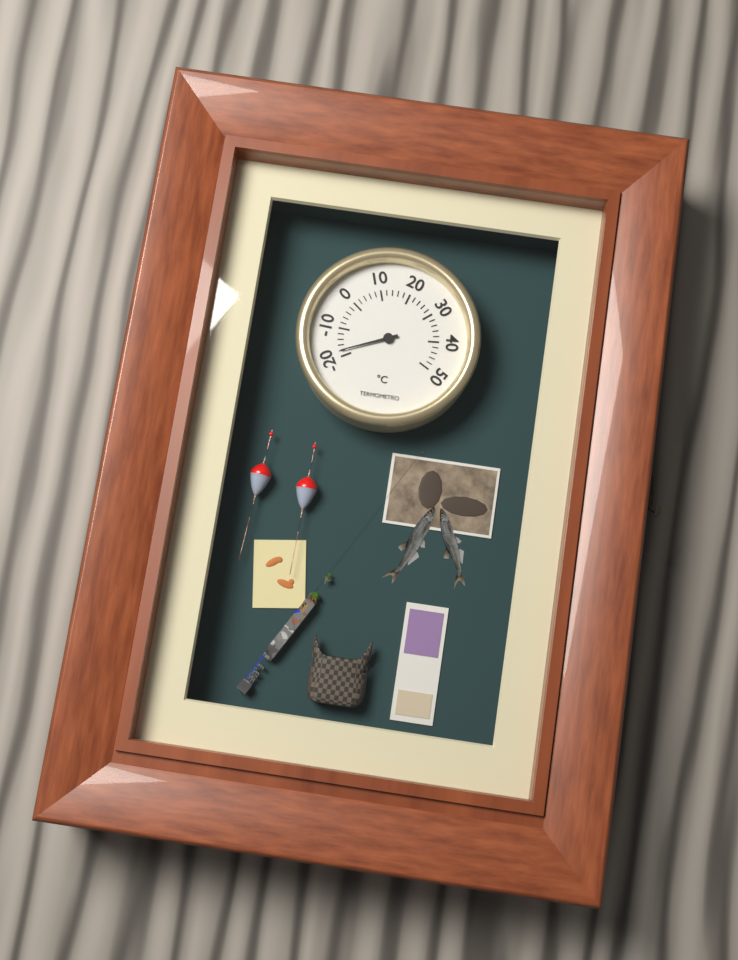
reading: -18 °C
